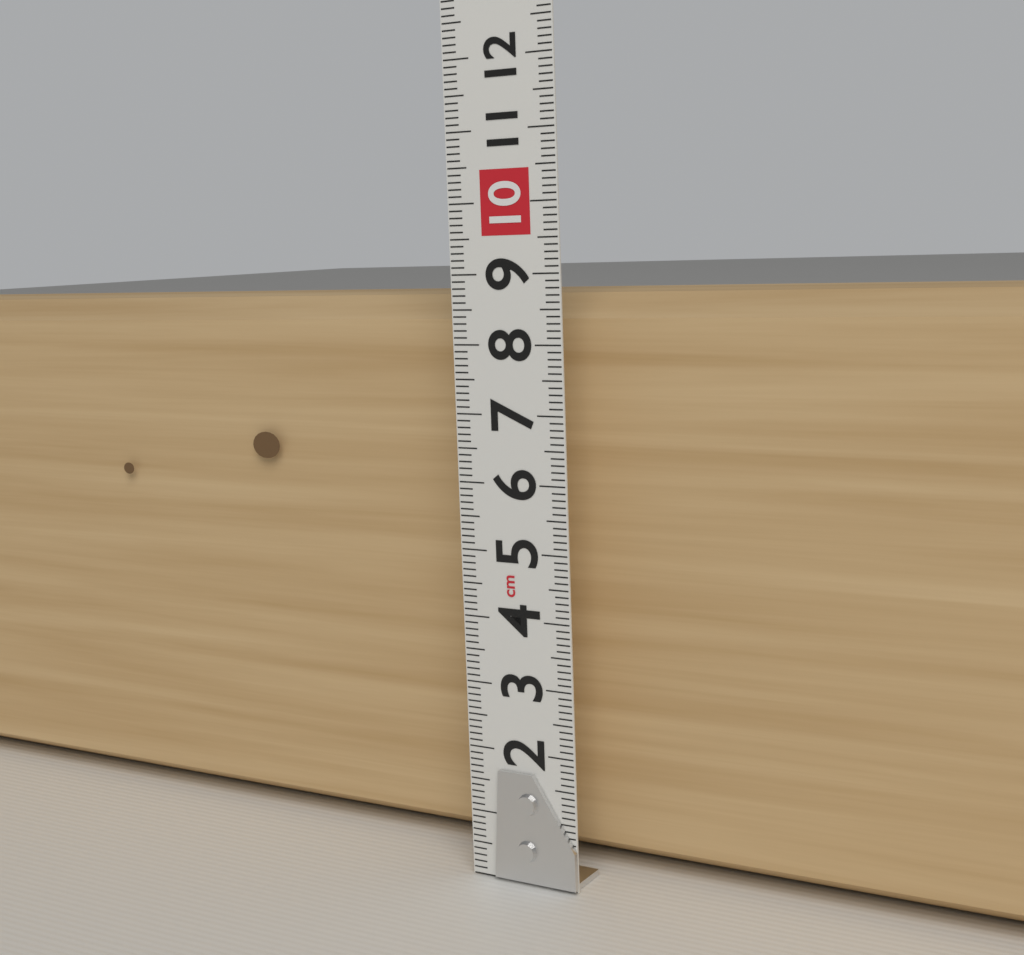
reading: 8.7 cm
